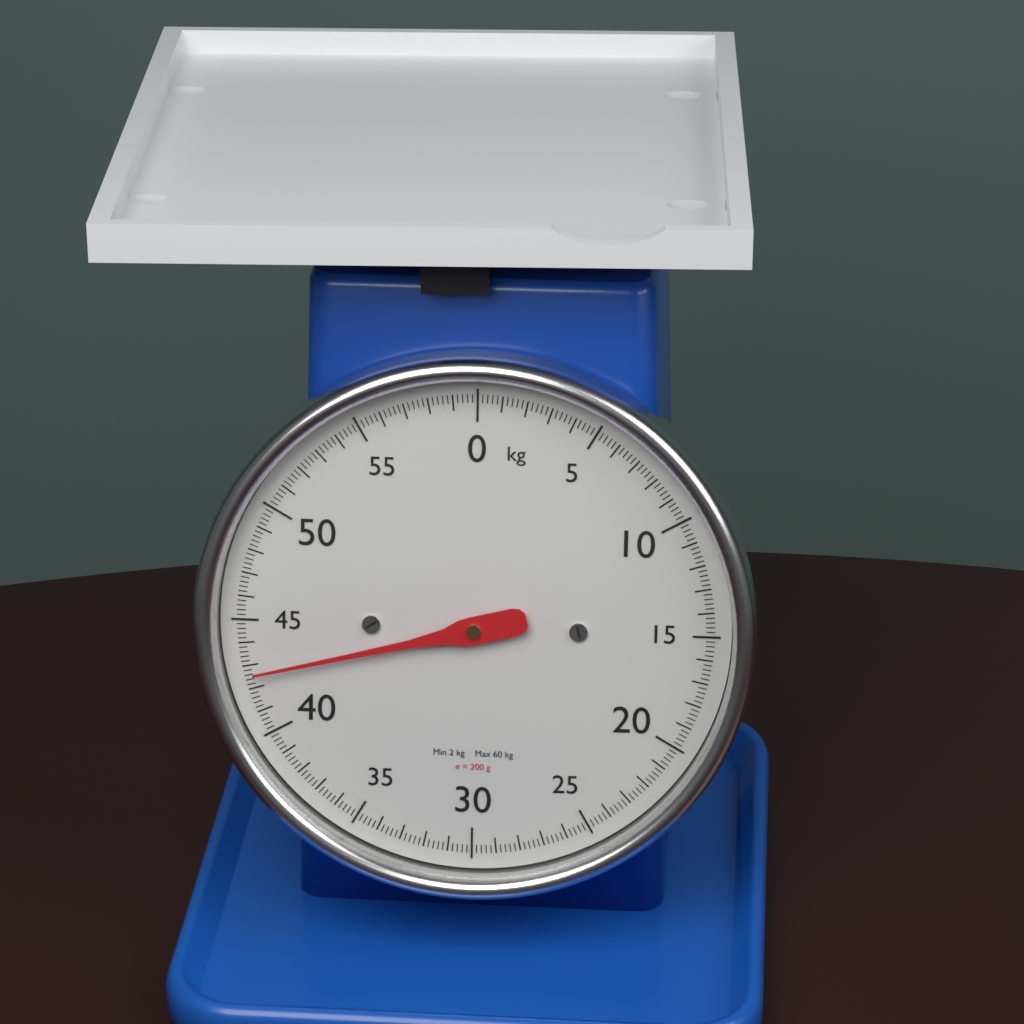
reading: 42.6 kg
